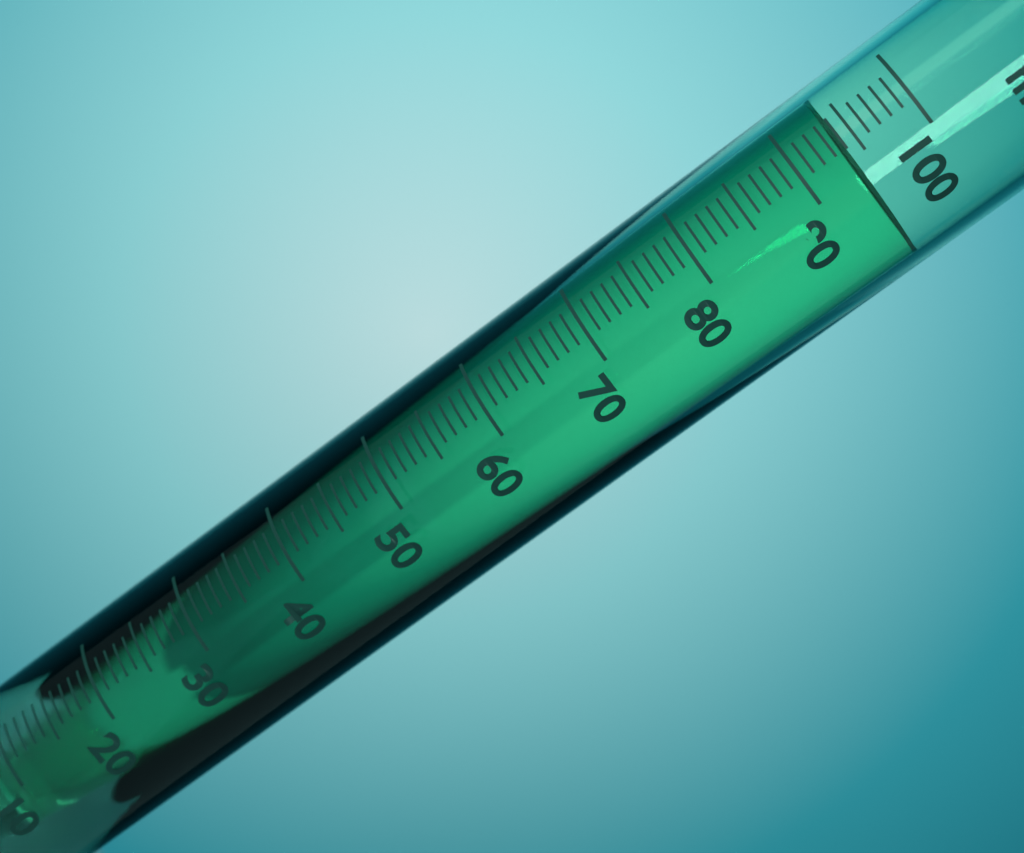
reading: 94 ml
